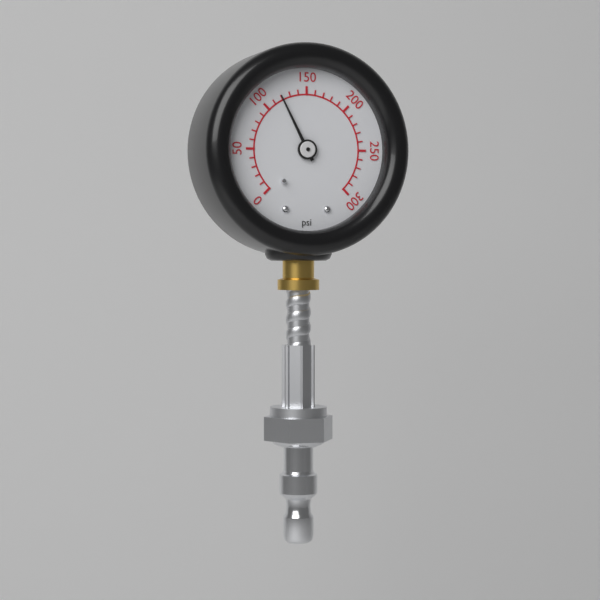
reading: 120 psi
